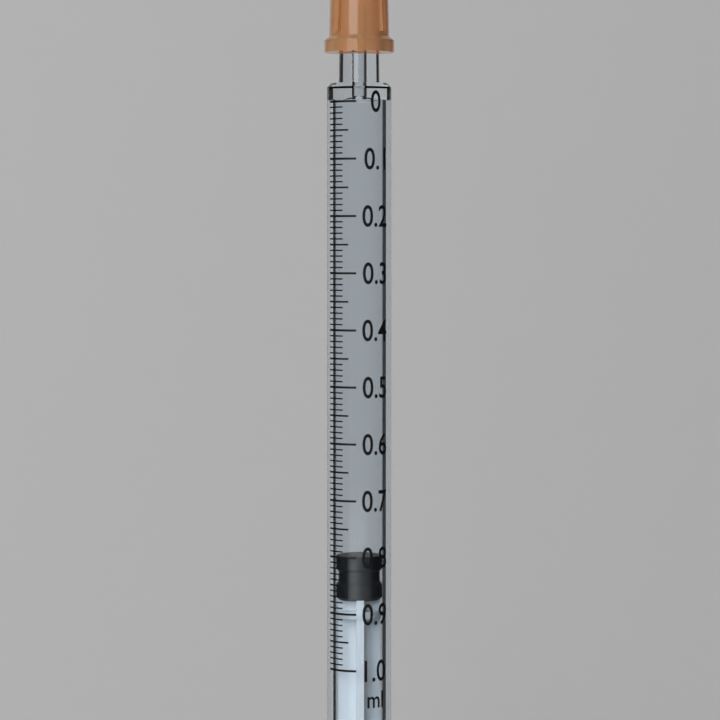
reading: 0.80 ml
